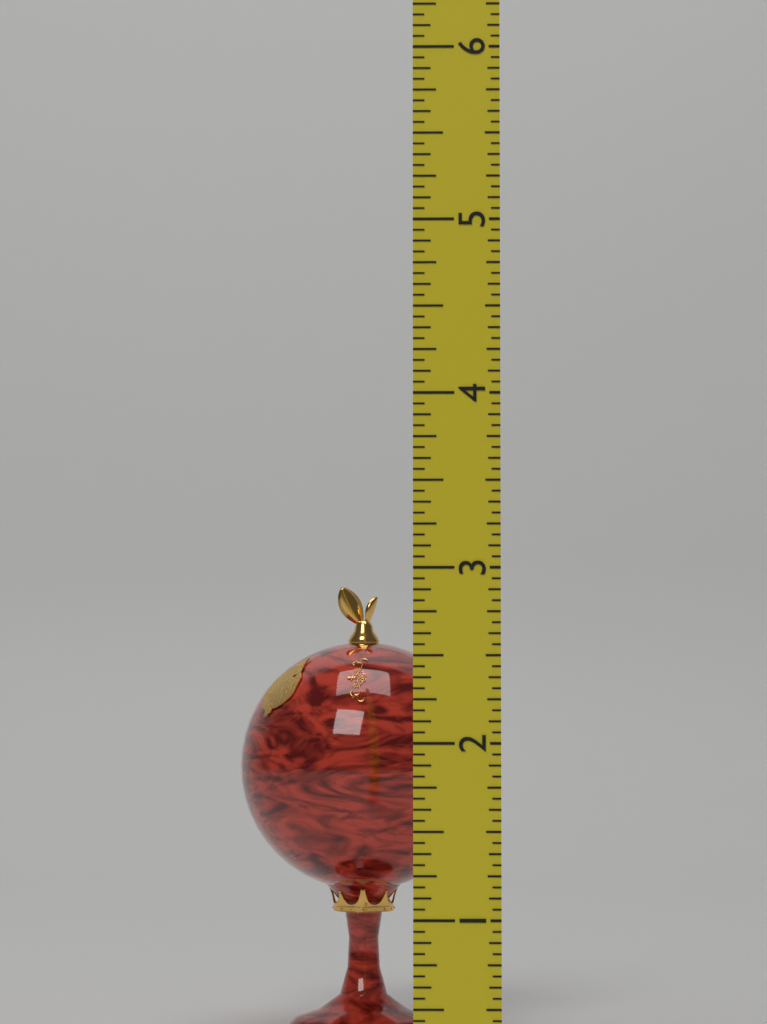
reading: 3.0000 (no unit)
